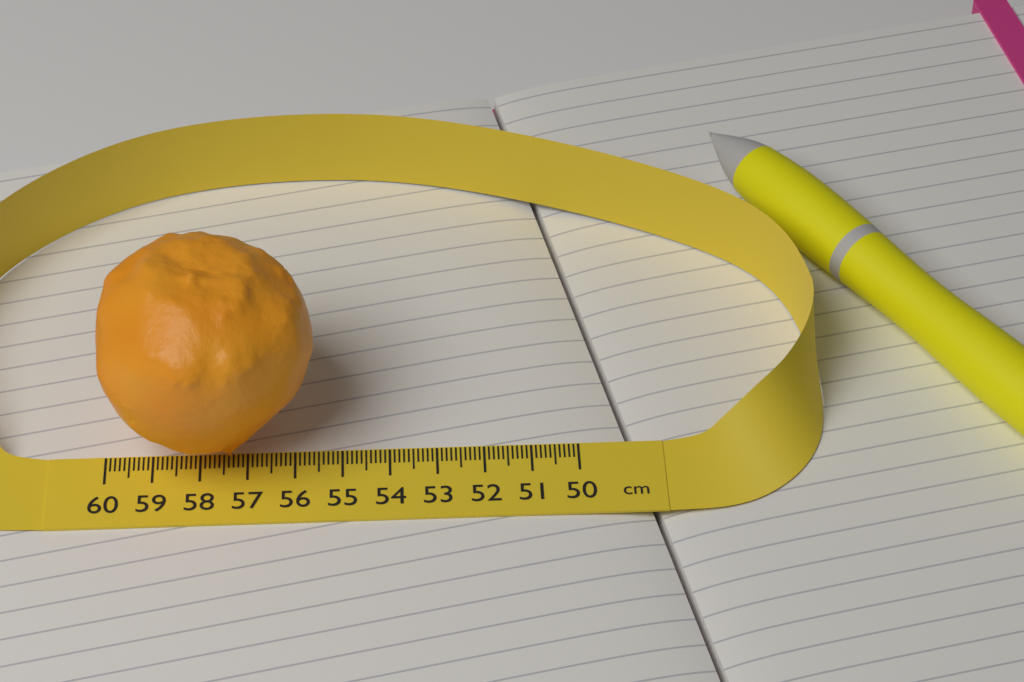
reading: 55.5 cm
